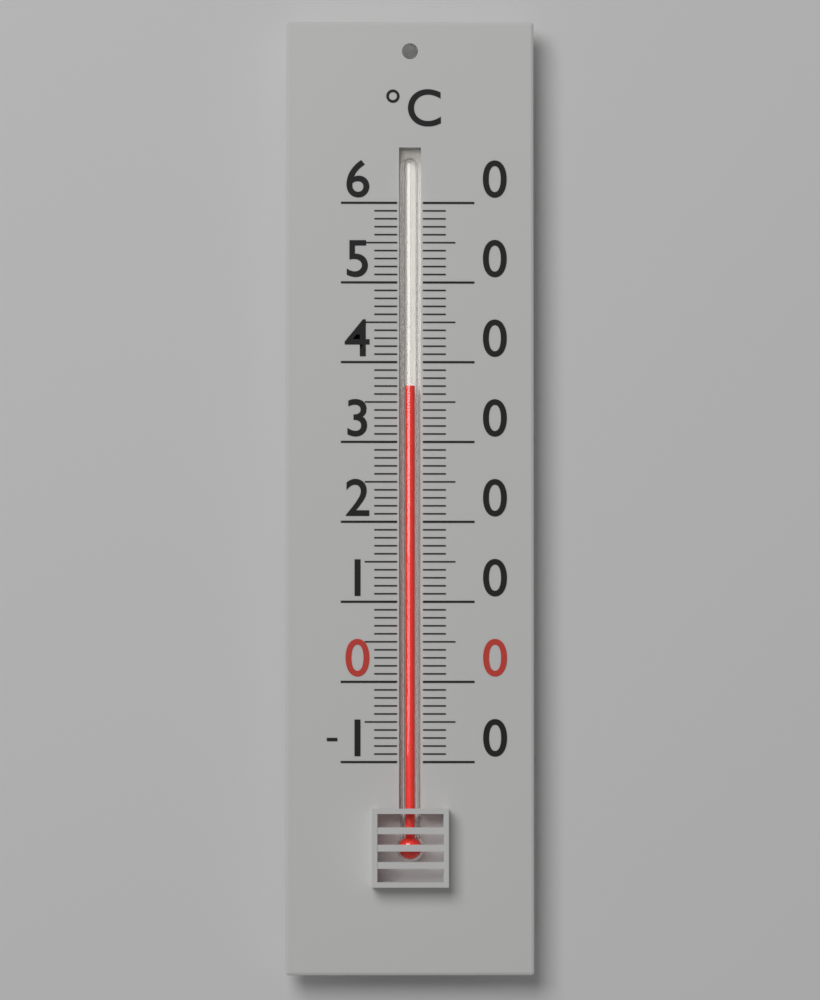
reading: 37 °C
